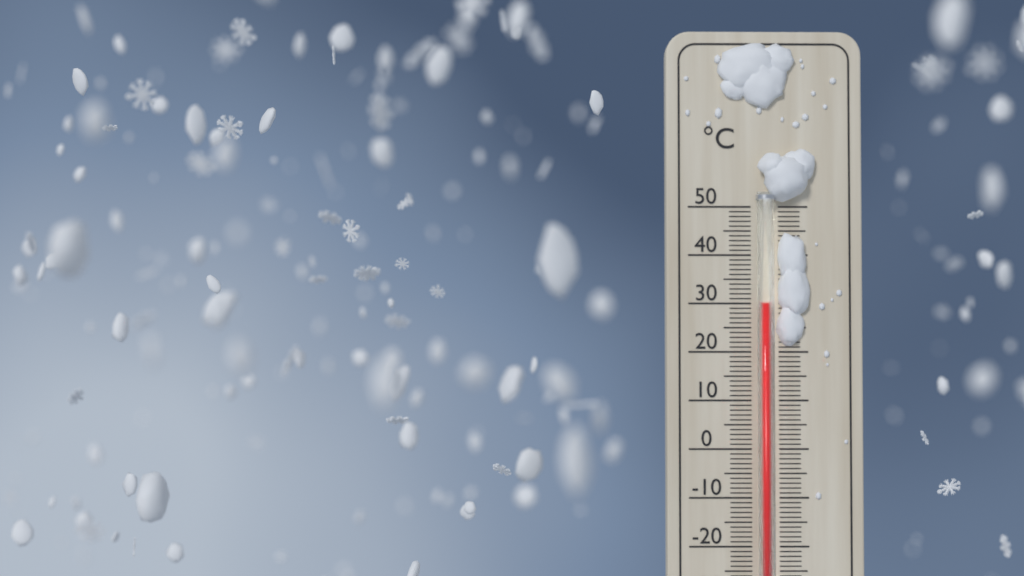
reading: 30 °C
